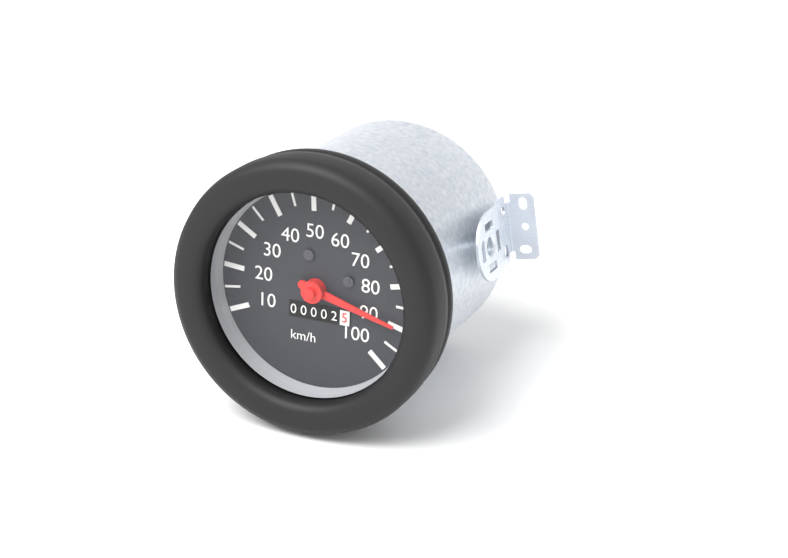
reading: 90 km/h
